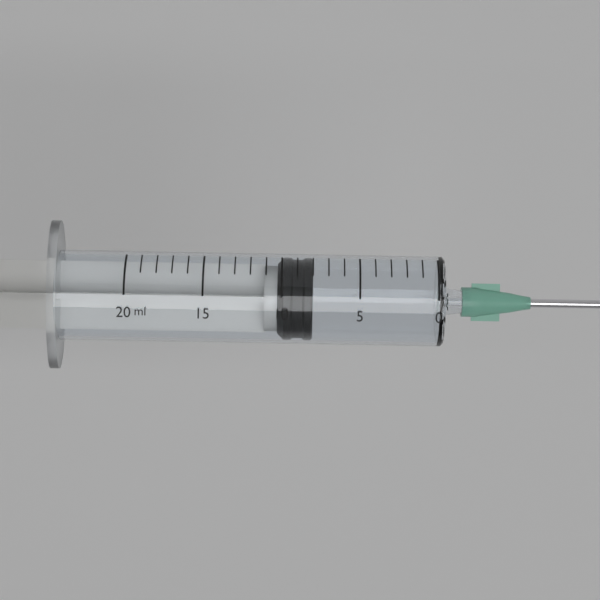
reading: 8 ml
